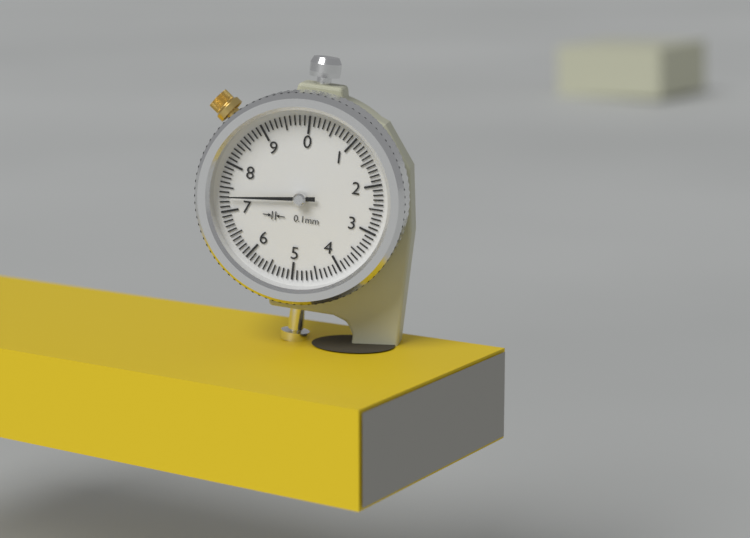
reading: 7.3 mm
